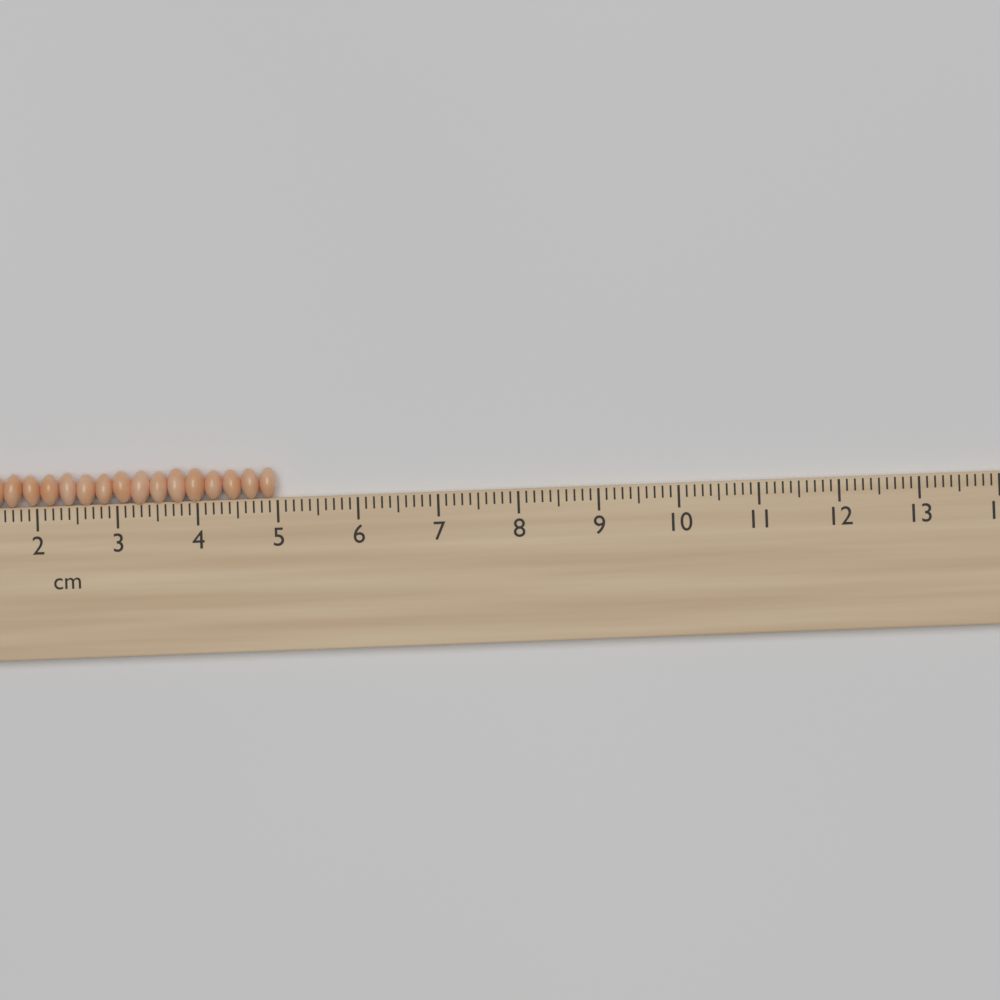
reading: 5.0 cm
